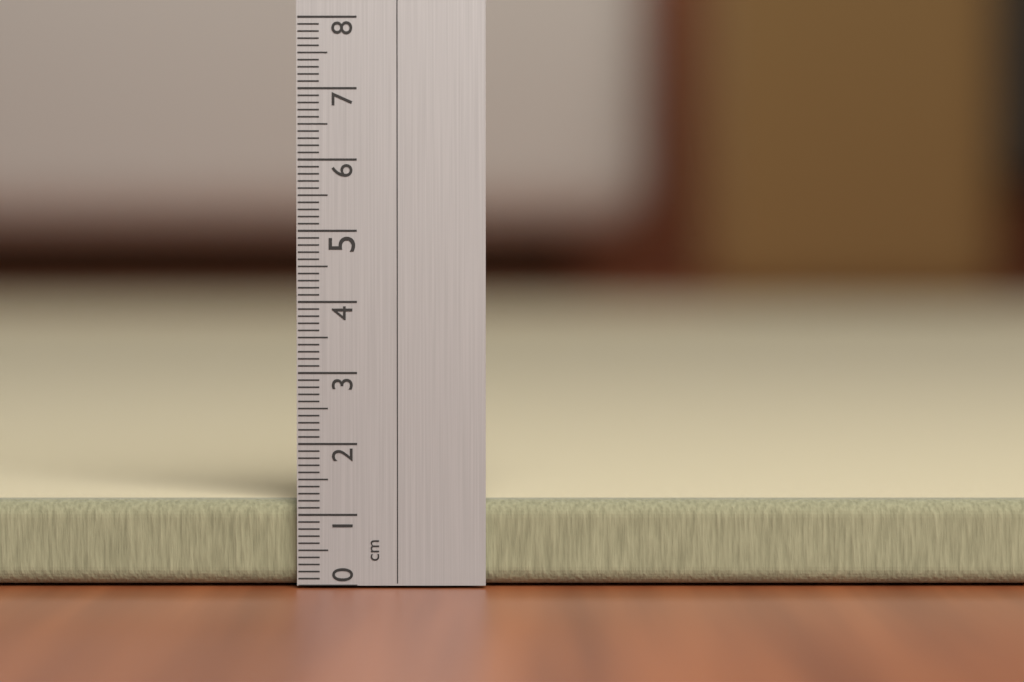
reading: 1.2 cm
